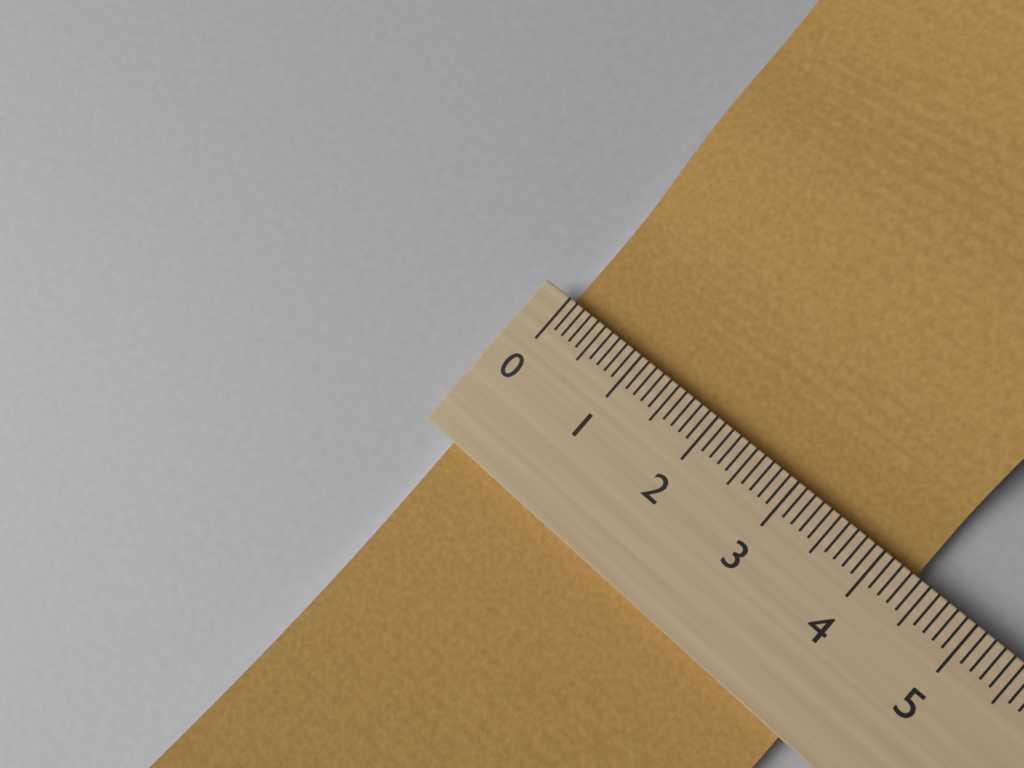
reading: 4.4 (no unit)
